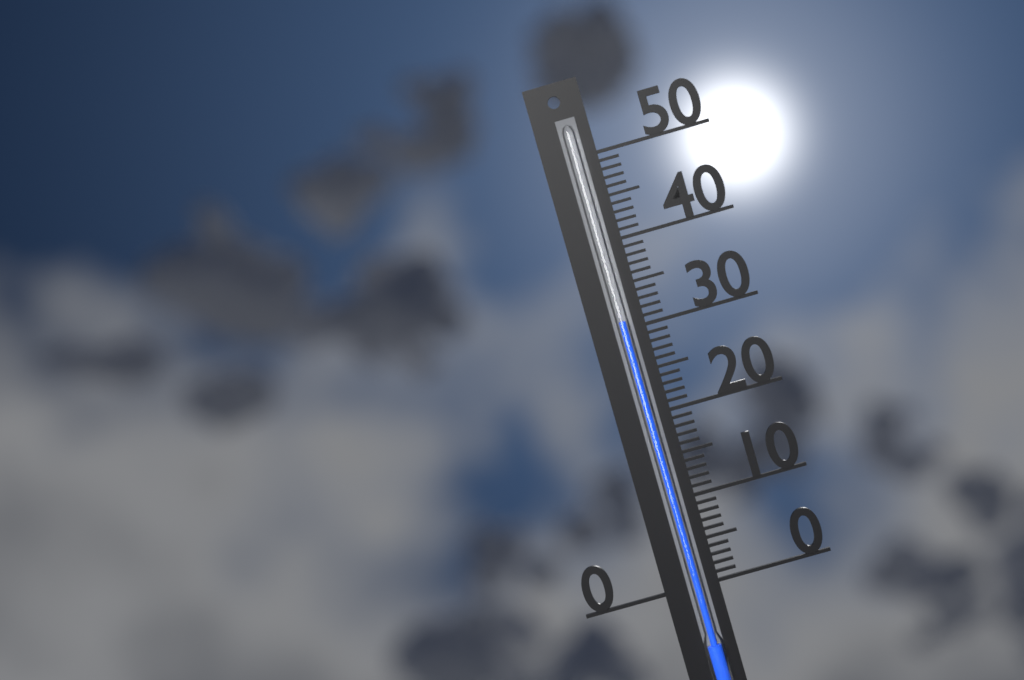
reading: 31 (no unit)
